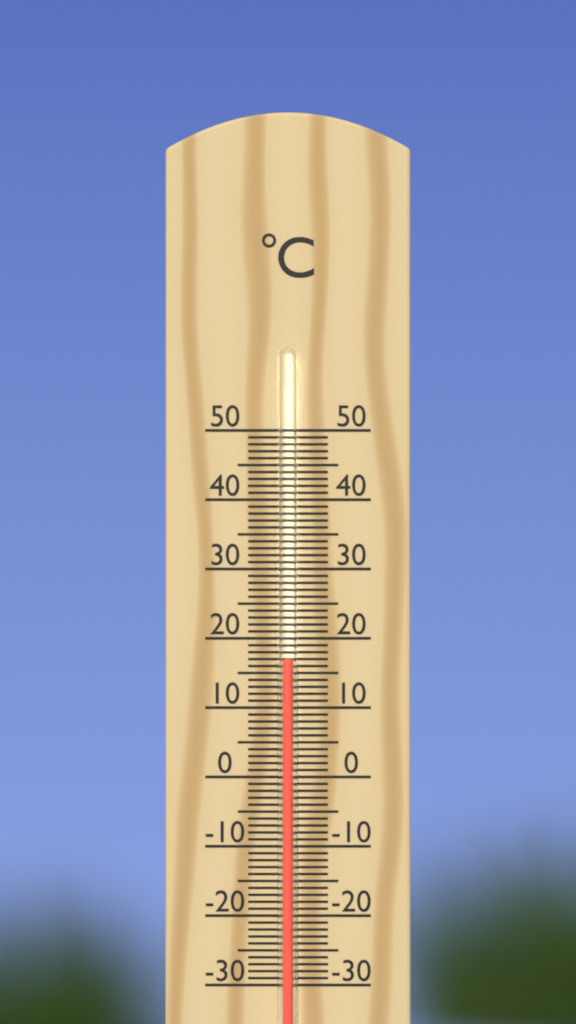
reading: 17 °C
